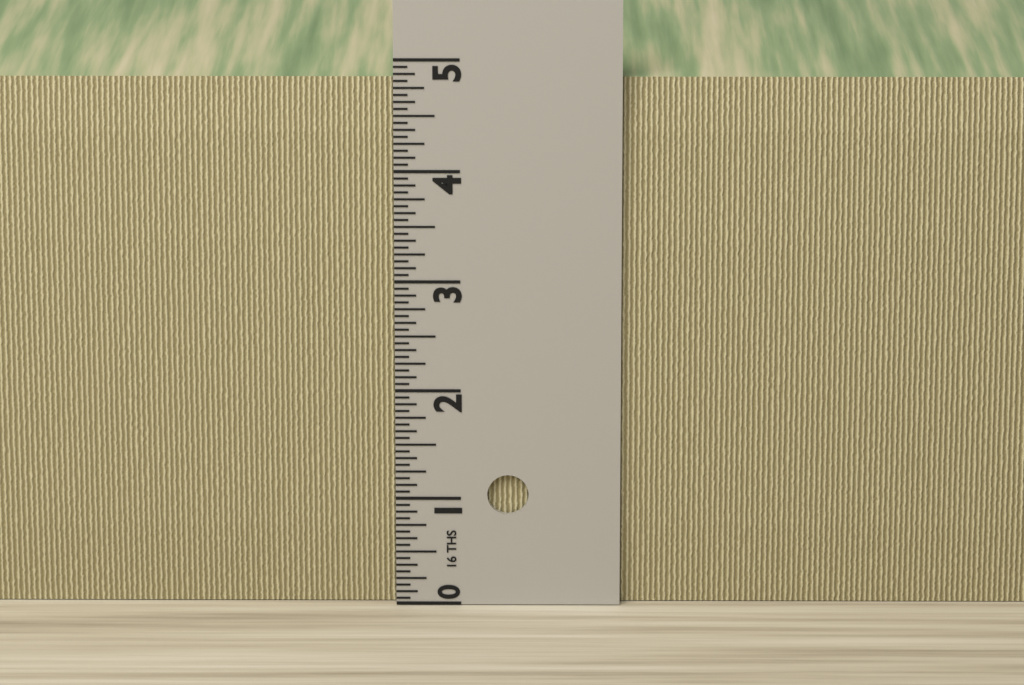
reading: 4.8125 in
